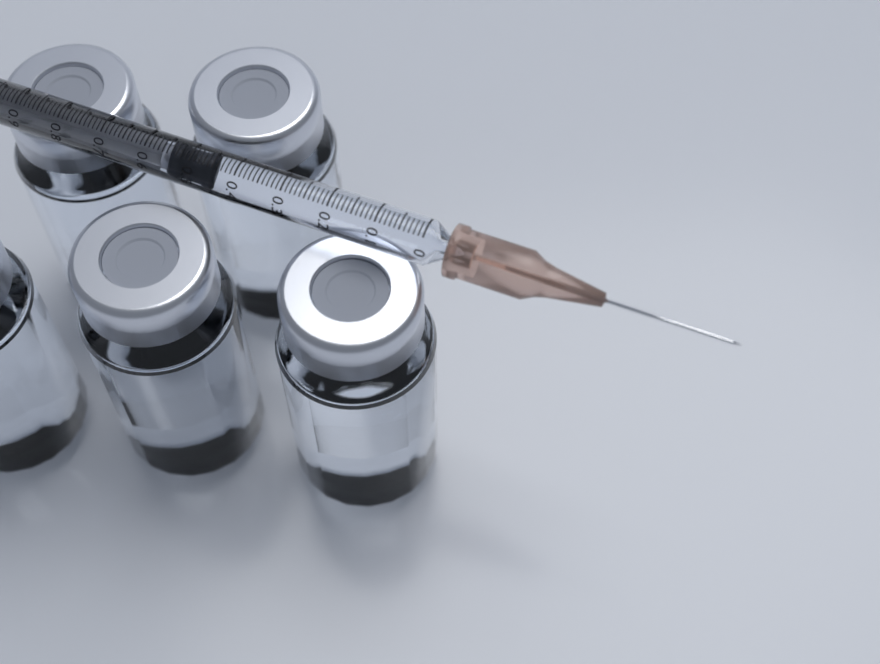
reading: 0.44 ml
